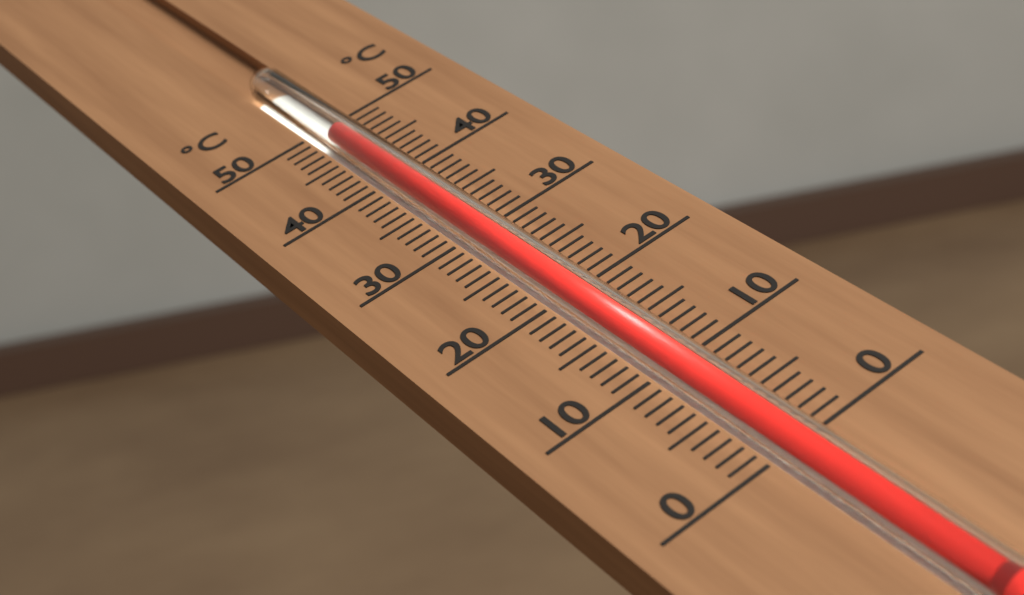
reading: 48 °C
